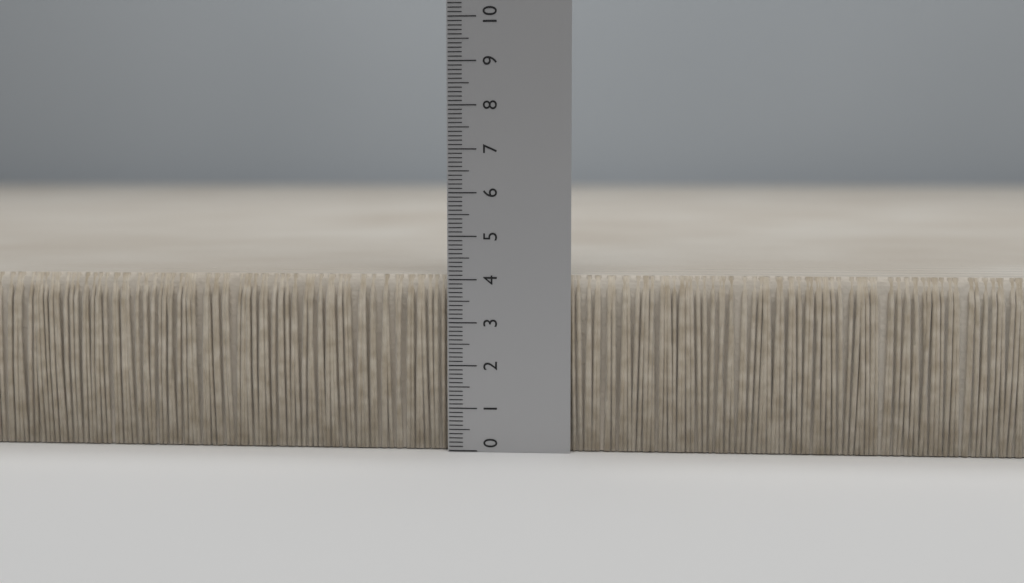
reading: 4.1 (no unit)
